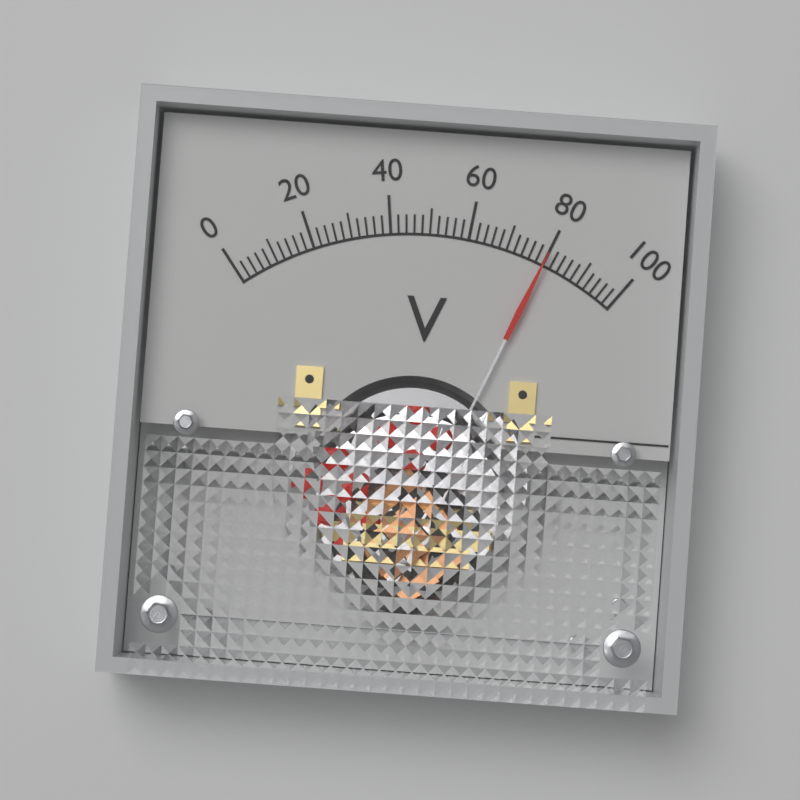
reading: 80 V
